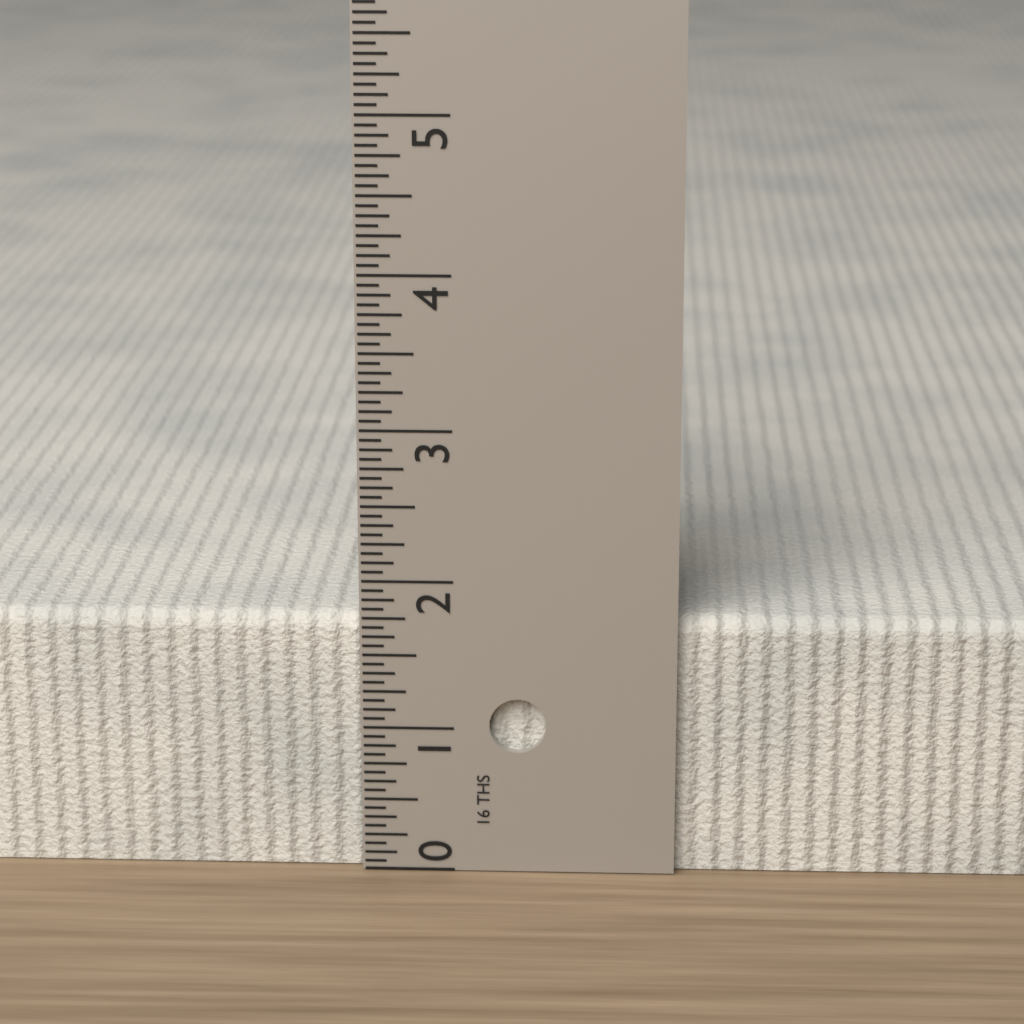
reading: 1.7500 in
